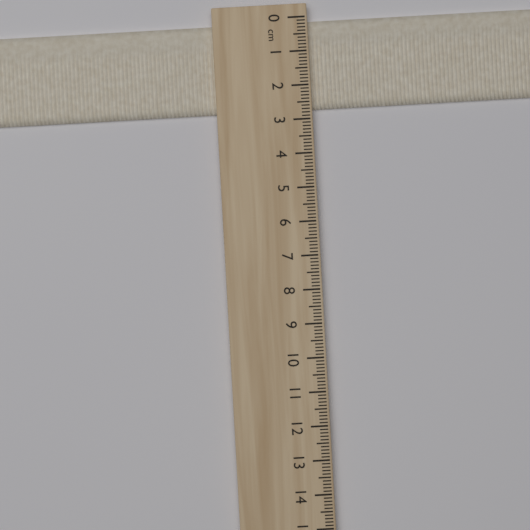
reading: 2.7 cm
